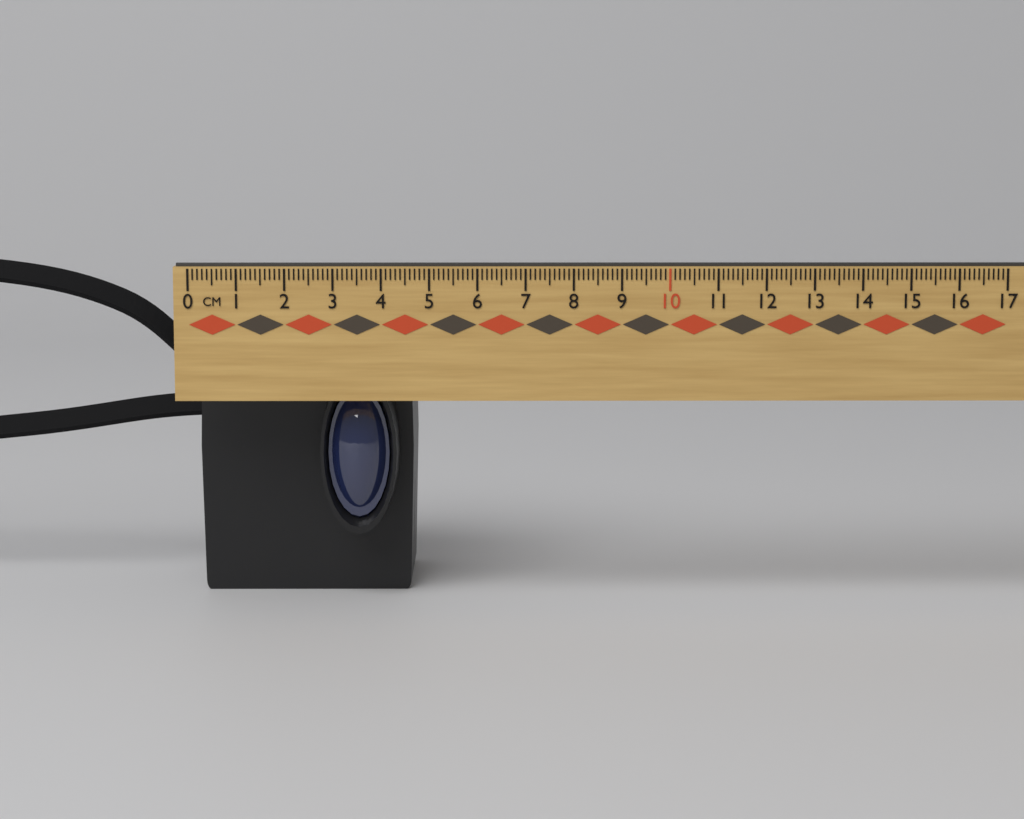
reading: 4.6 cm
